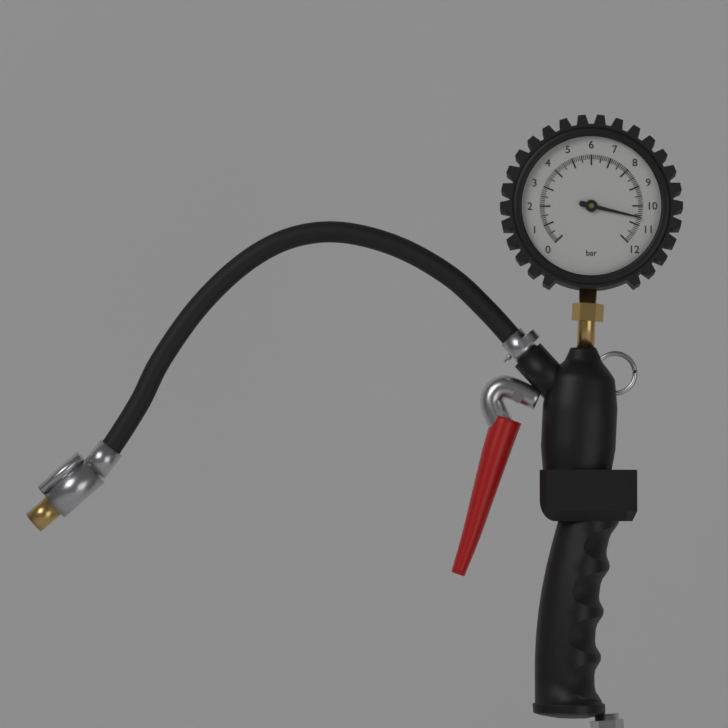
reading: 10.6 bar
